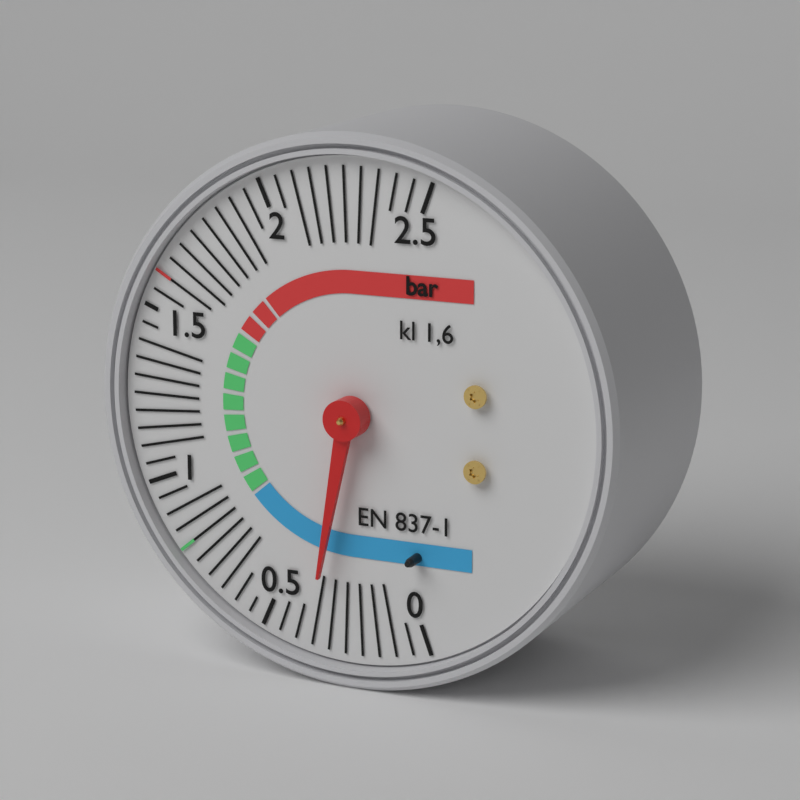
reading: 0.35 bar
